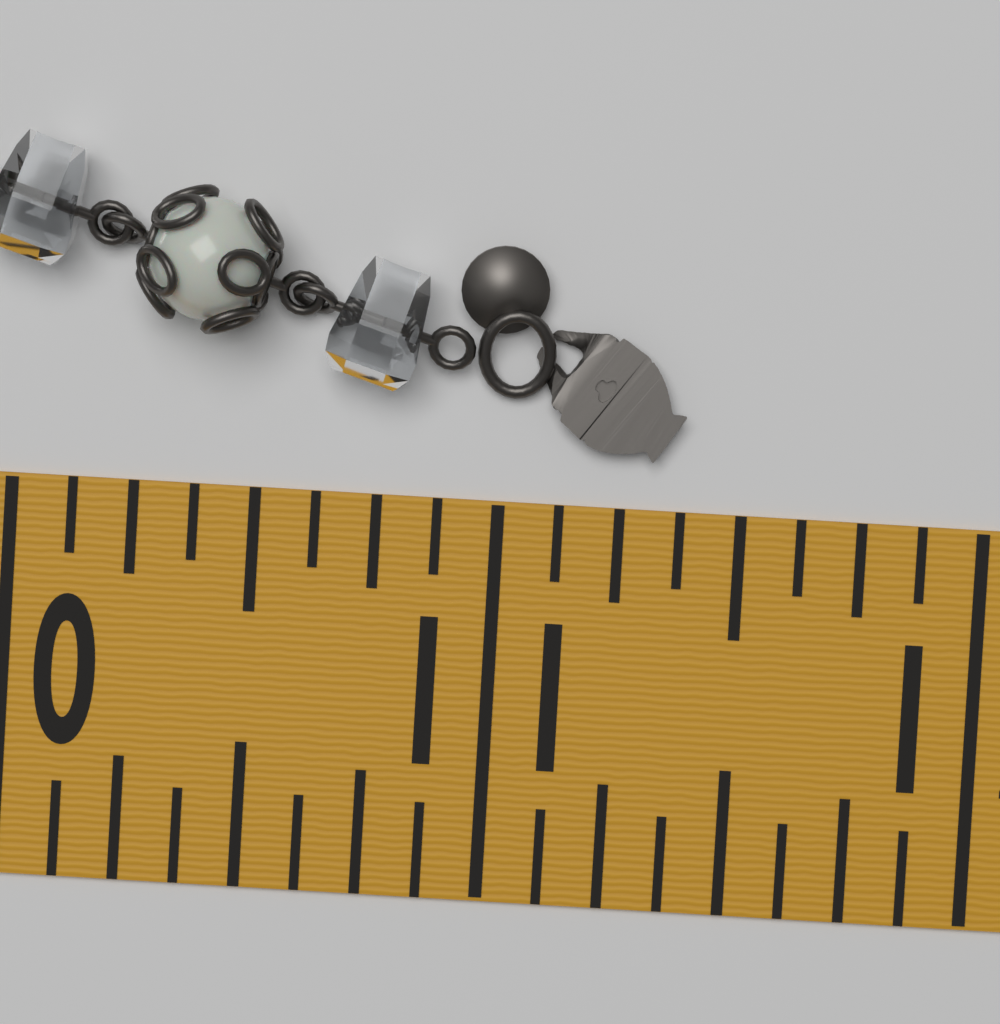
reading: 11.375 in
